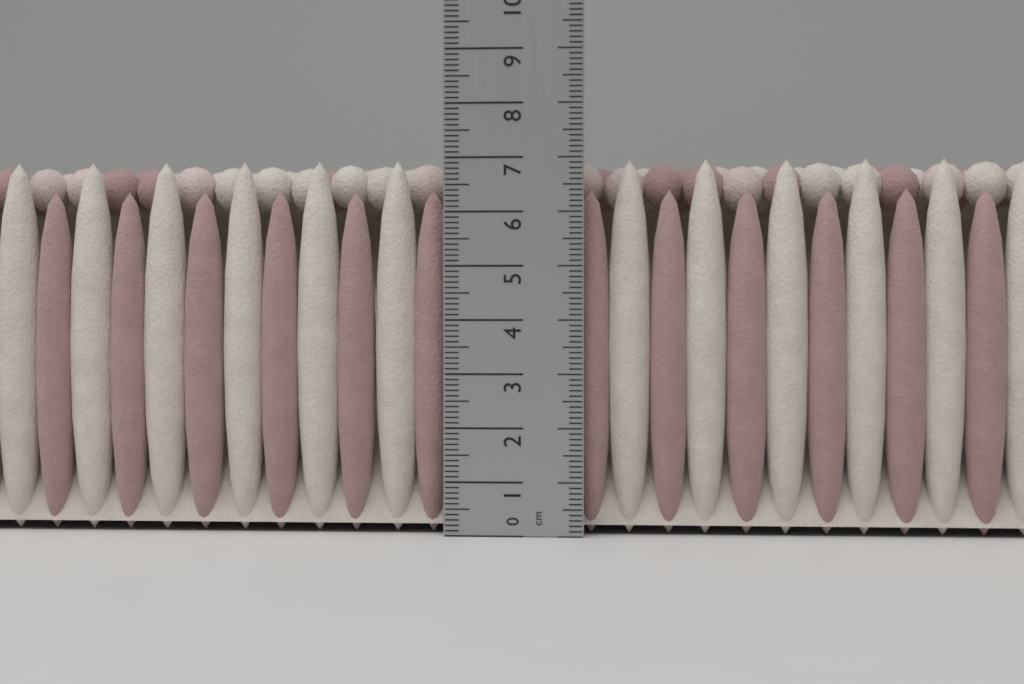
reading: 7.0 cm
